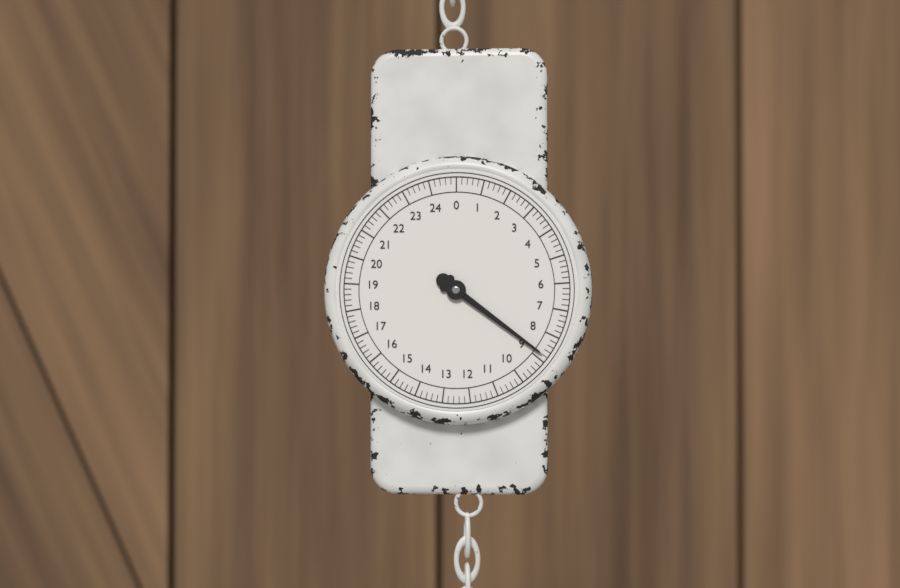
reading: 8.8 (no unit)
